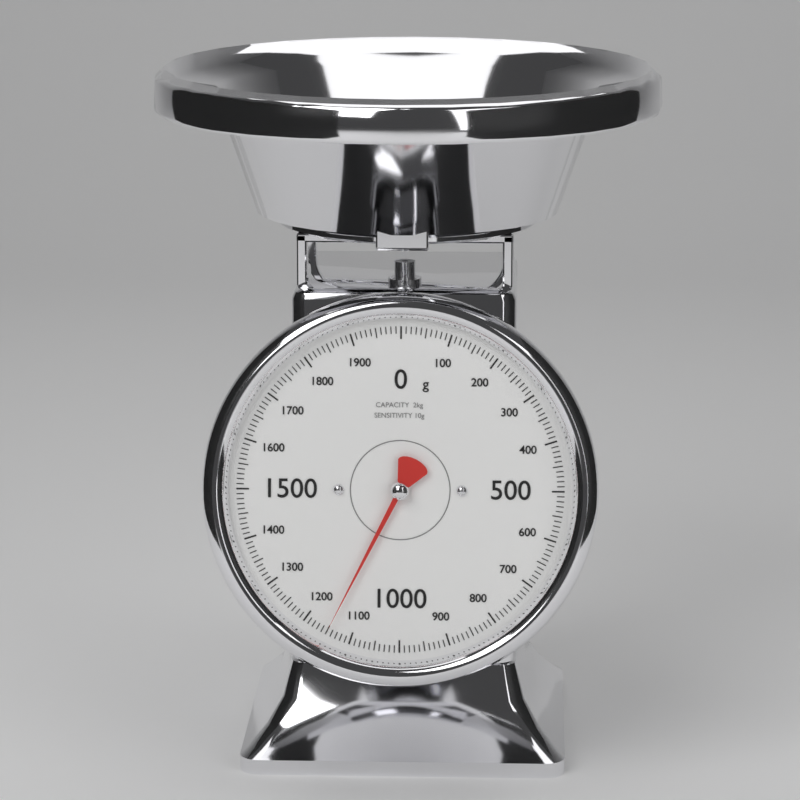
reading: 1150 g
